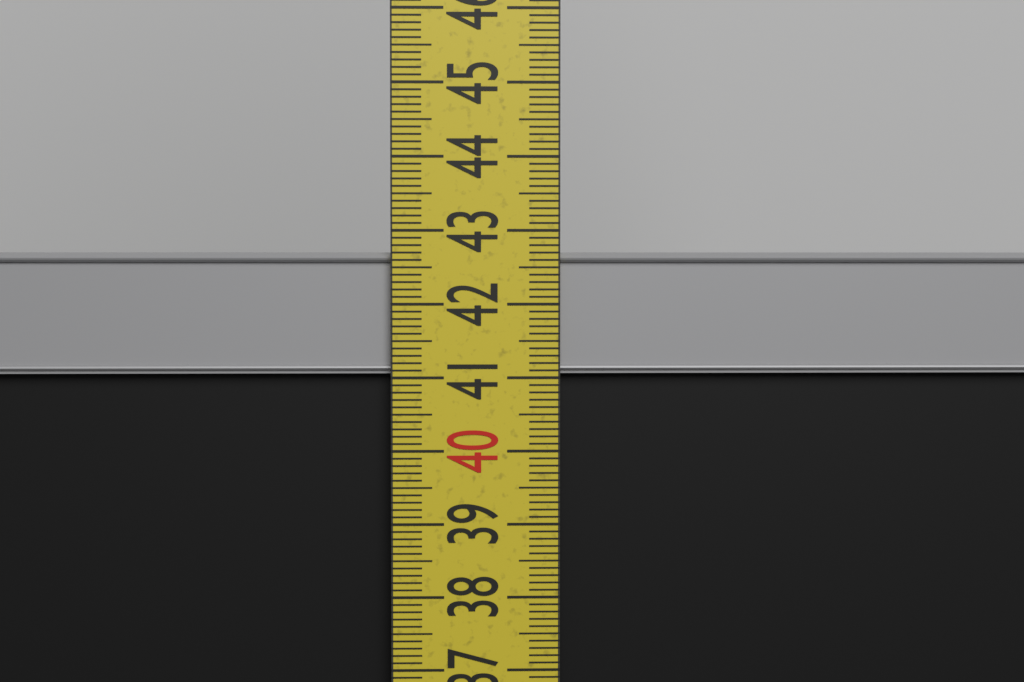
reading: 42.7 cm
